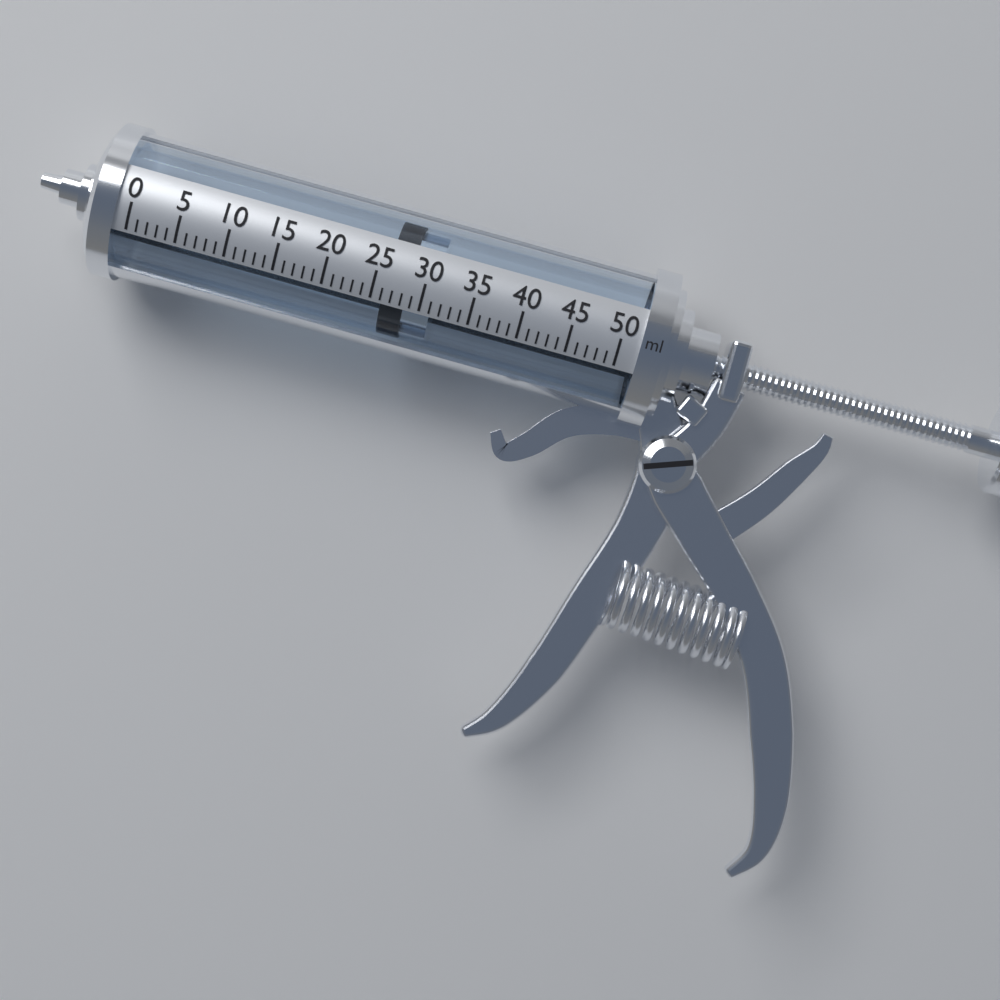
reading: 26 ml
